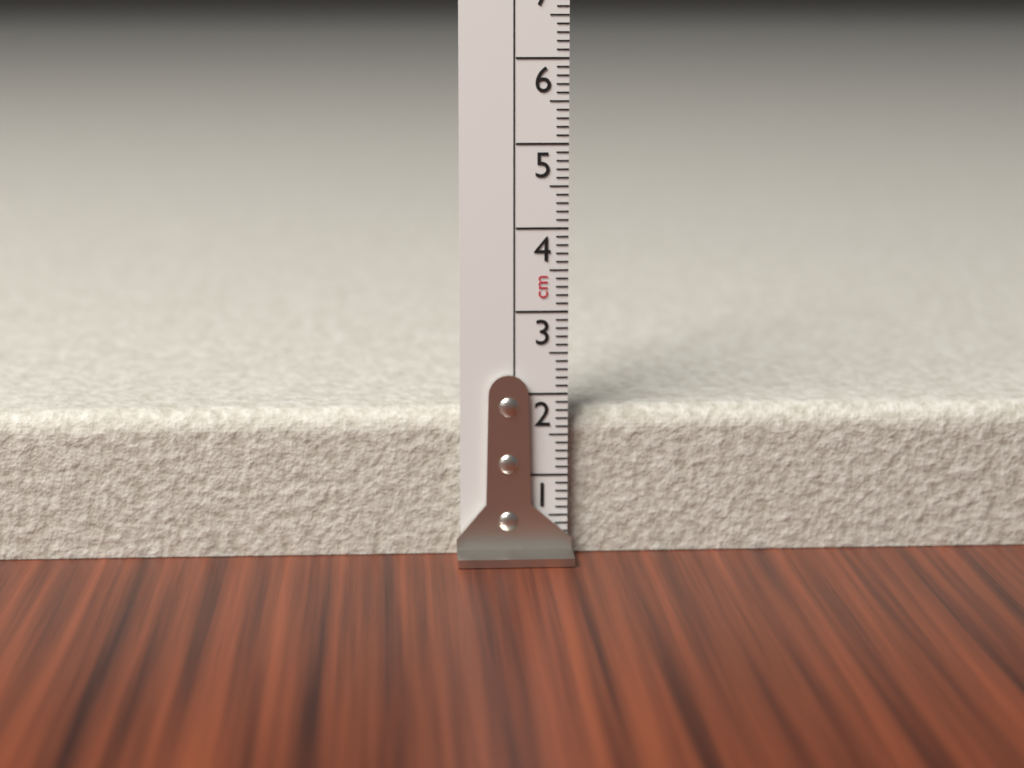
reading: 1.8 cm
